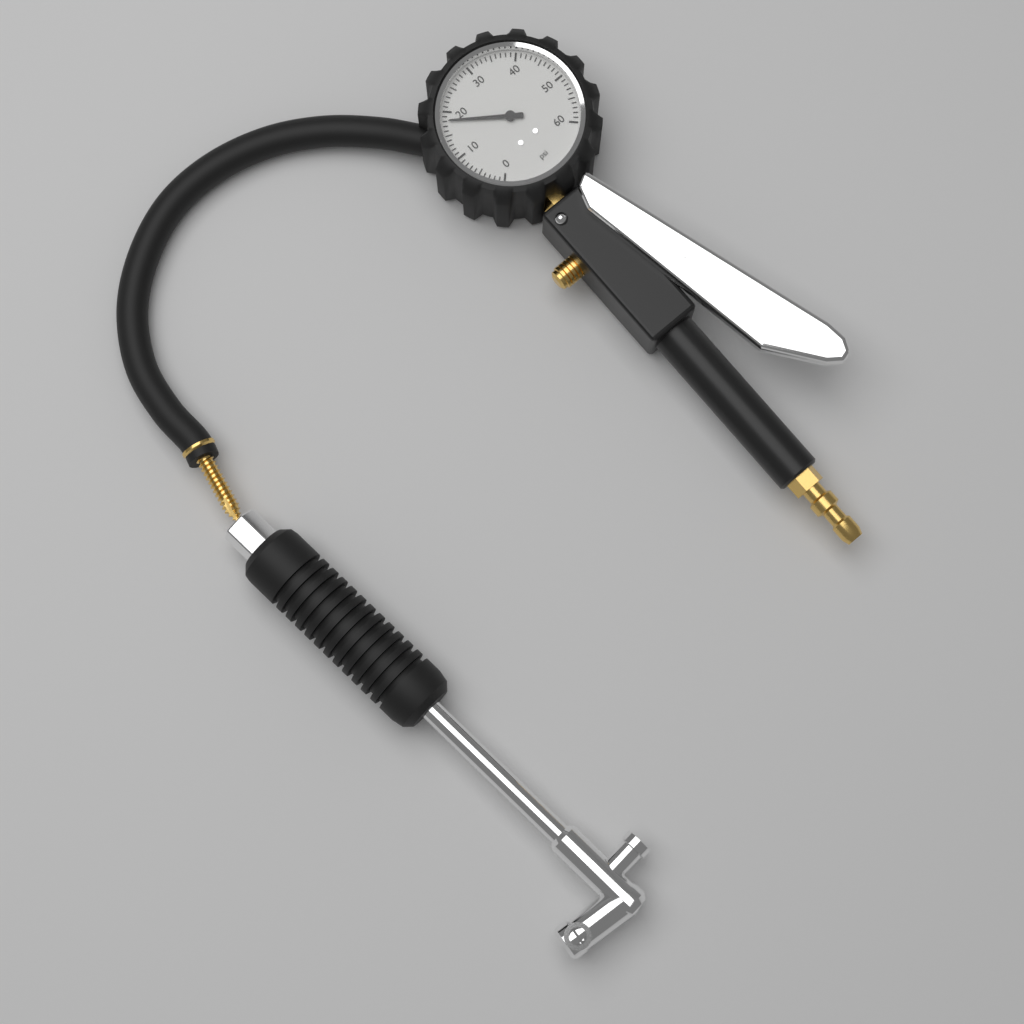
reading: 18 psi
